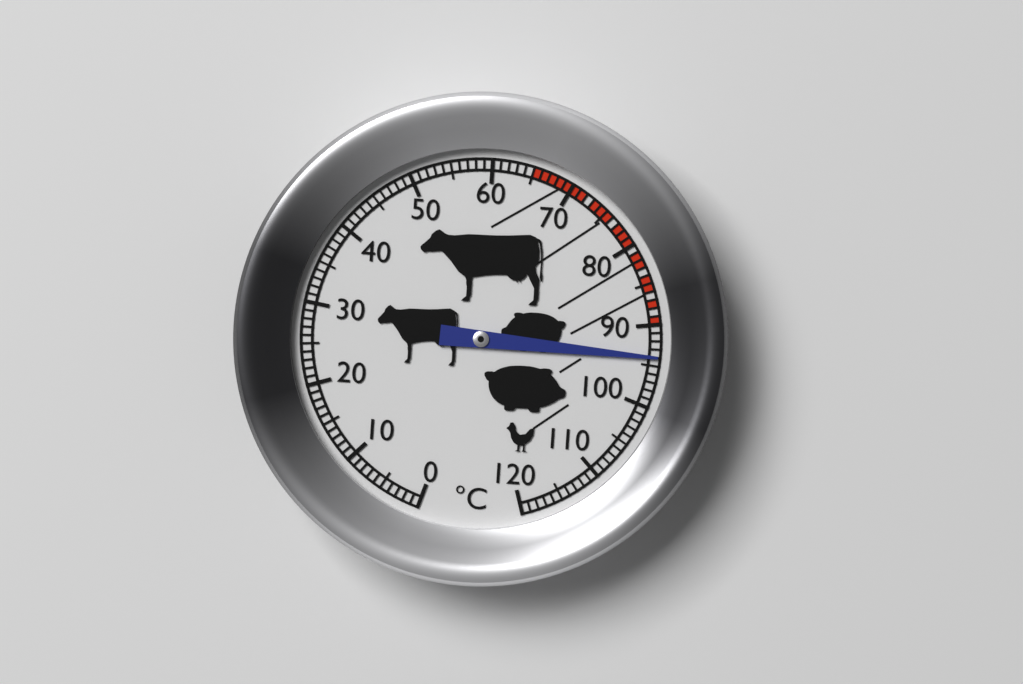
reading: 94 °C
